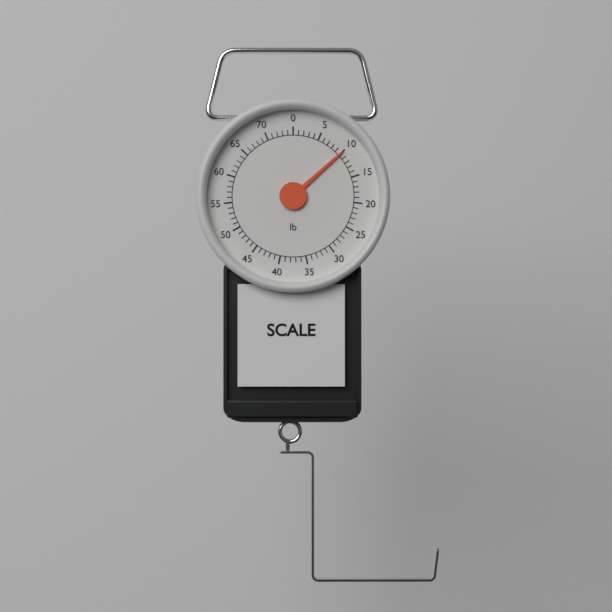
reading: 10 lb
